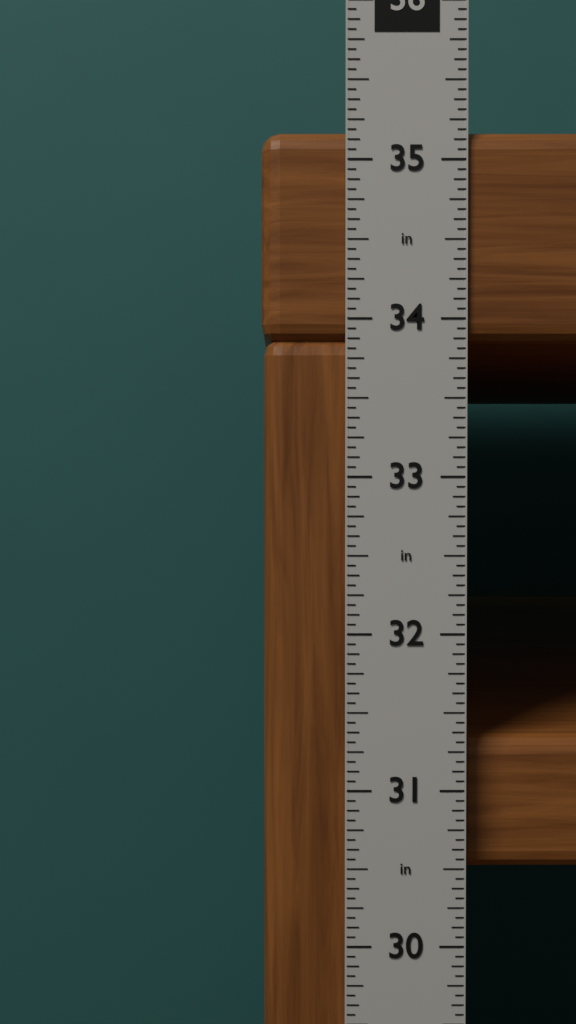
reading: 35.1875 in
